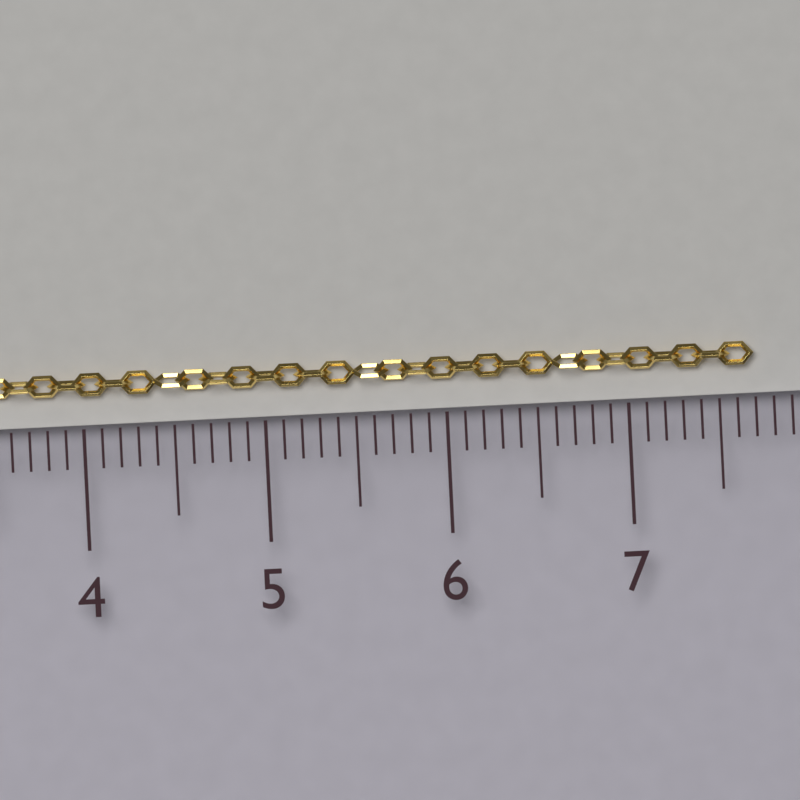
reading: 7.7 cm
